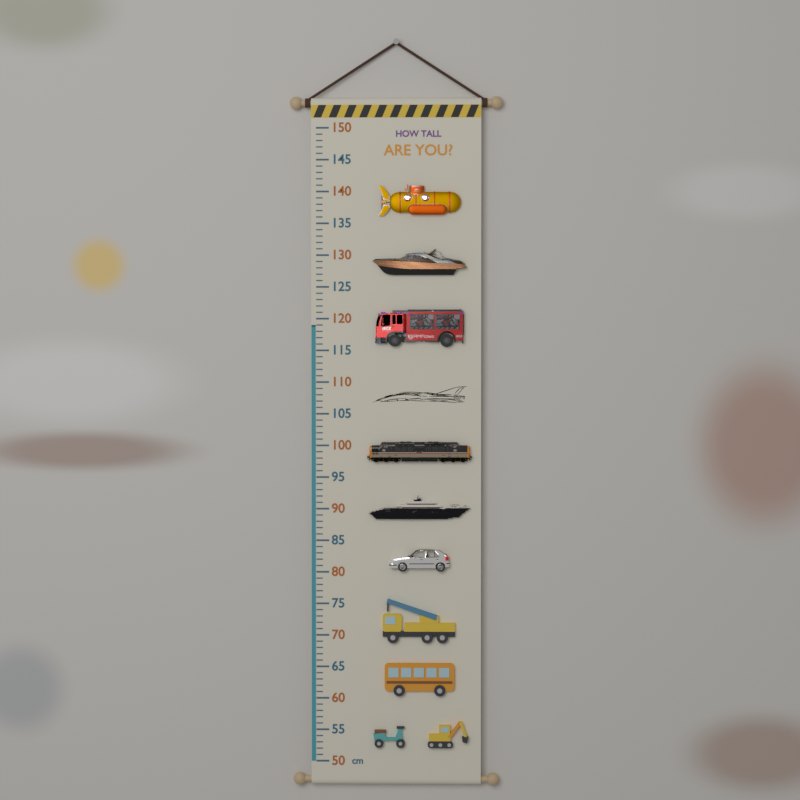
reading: 119 cm
